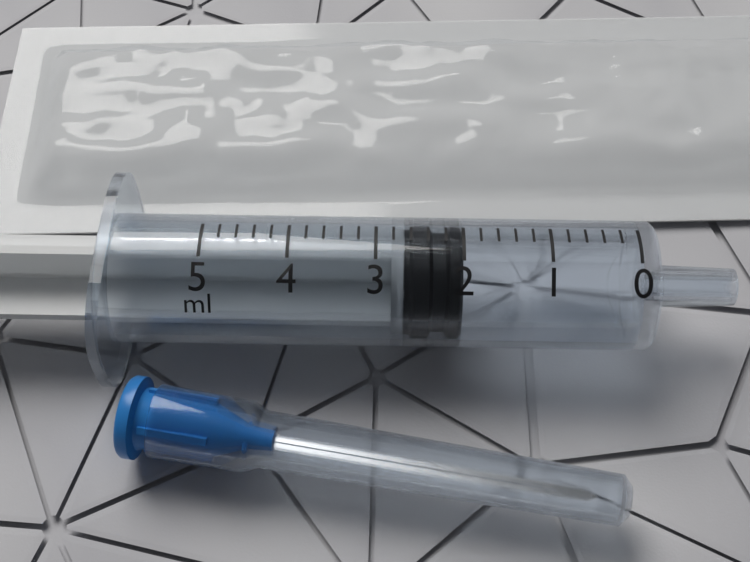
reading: 2.0 ml
